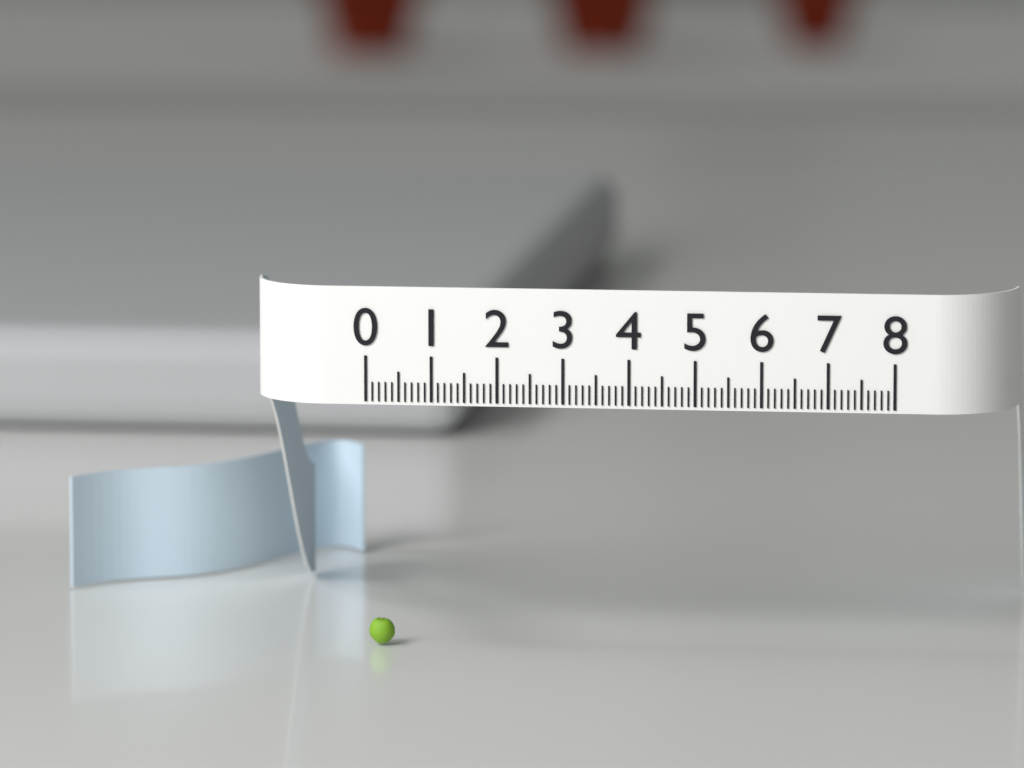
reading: 0.4 (no unit)
